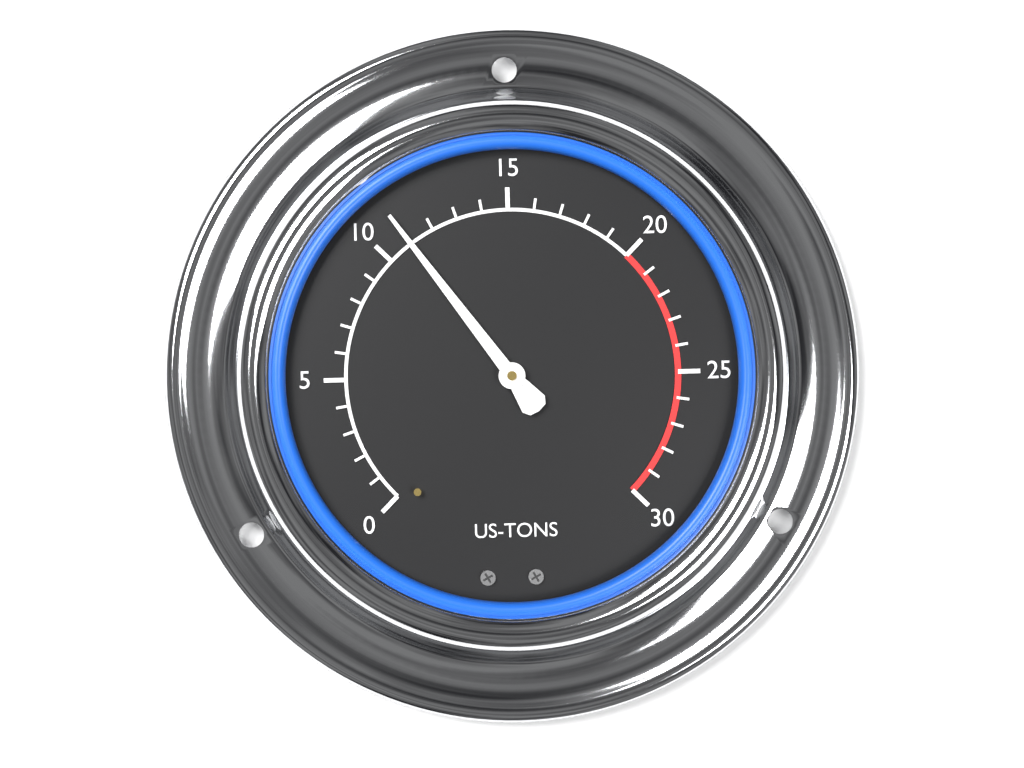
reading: 11 US-TONS
